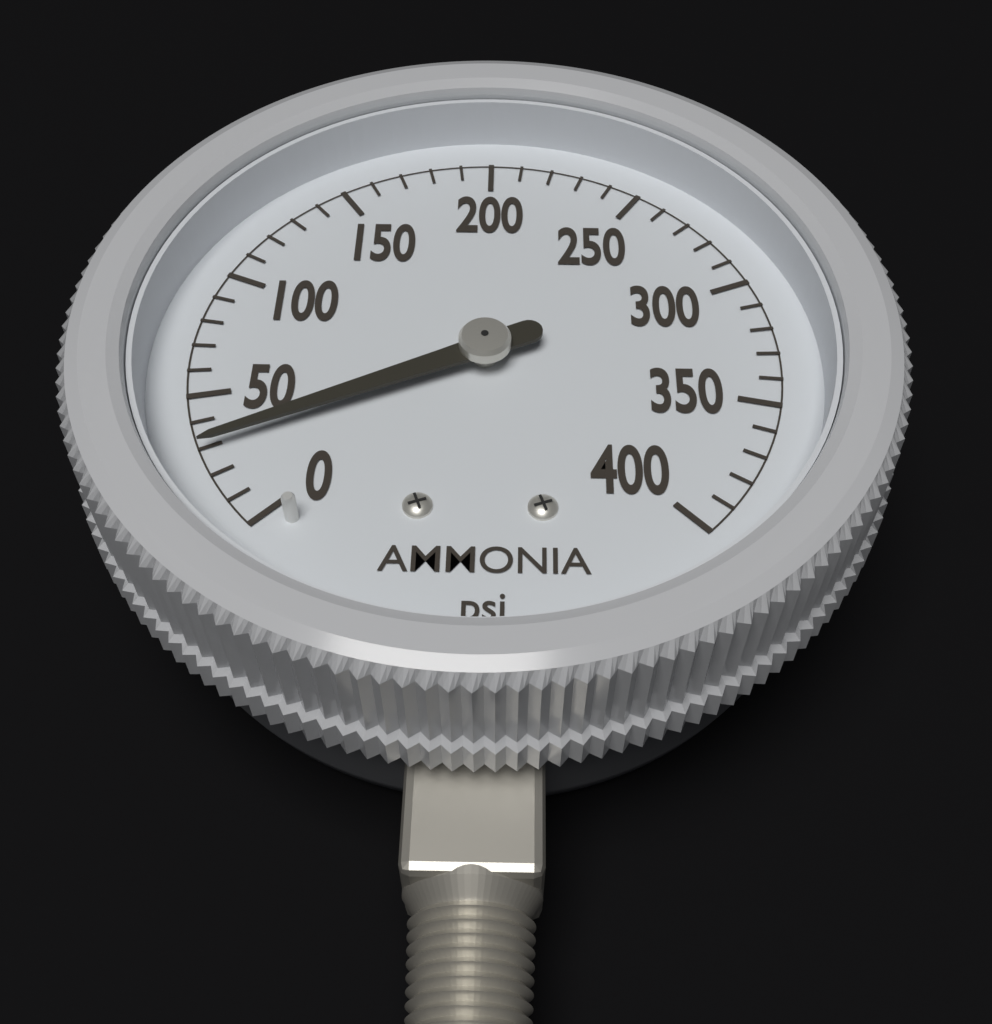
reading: 30 psi
